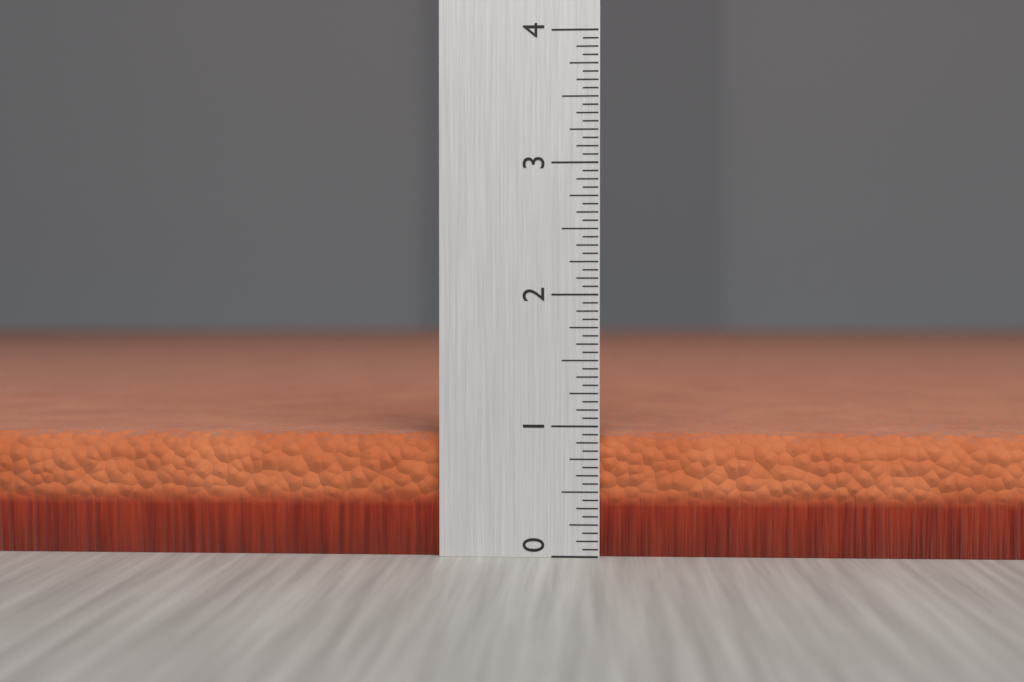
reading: 0.9375 (no unit)
